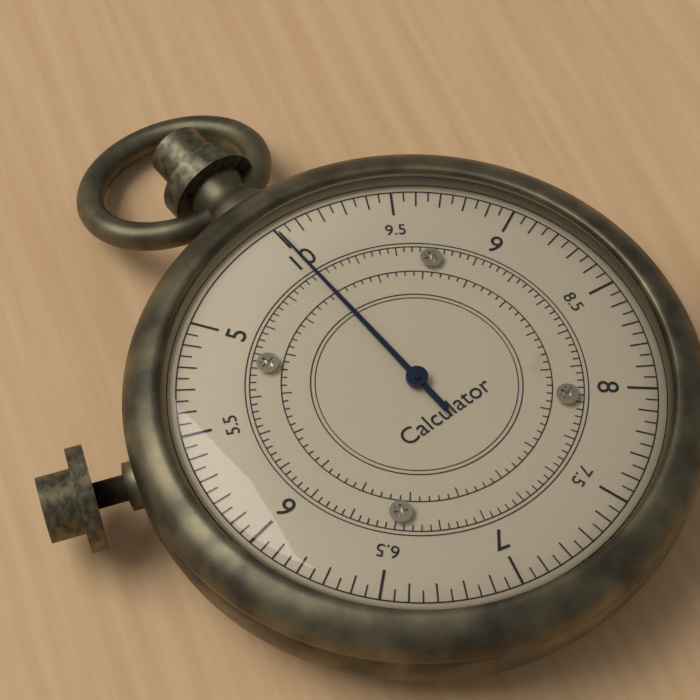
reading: 10.00 (no unit)
